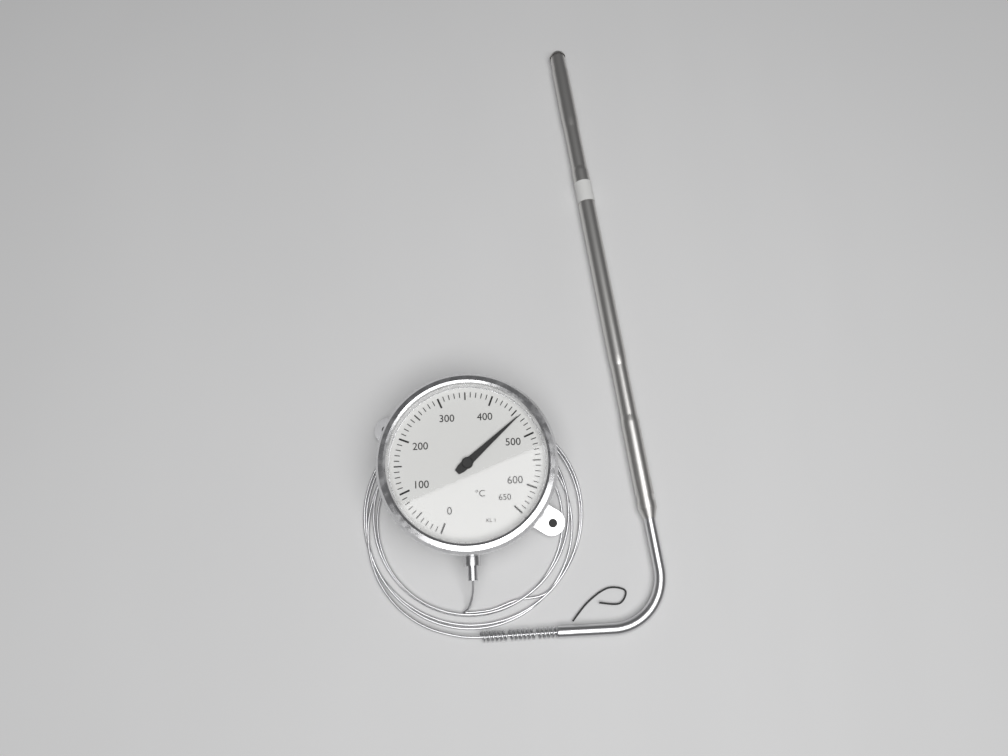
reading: 460 °C
